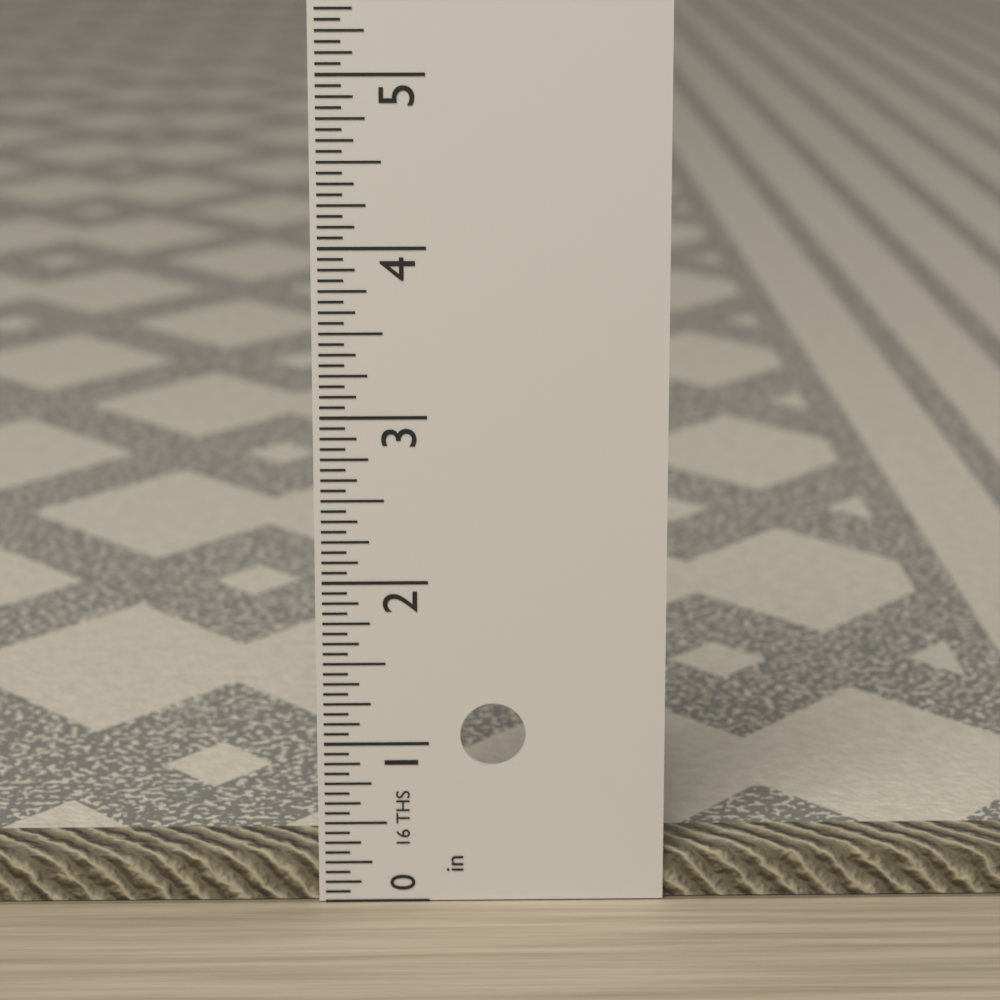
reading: 0.3125 in
